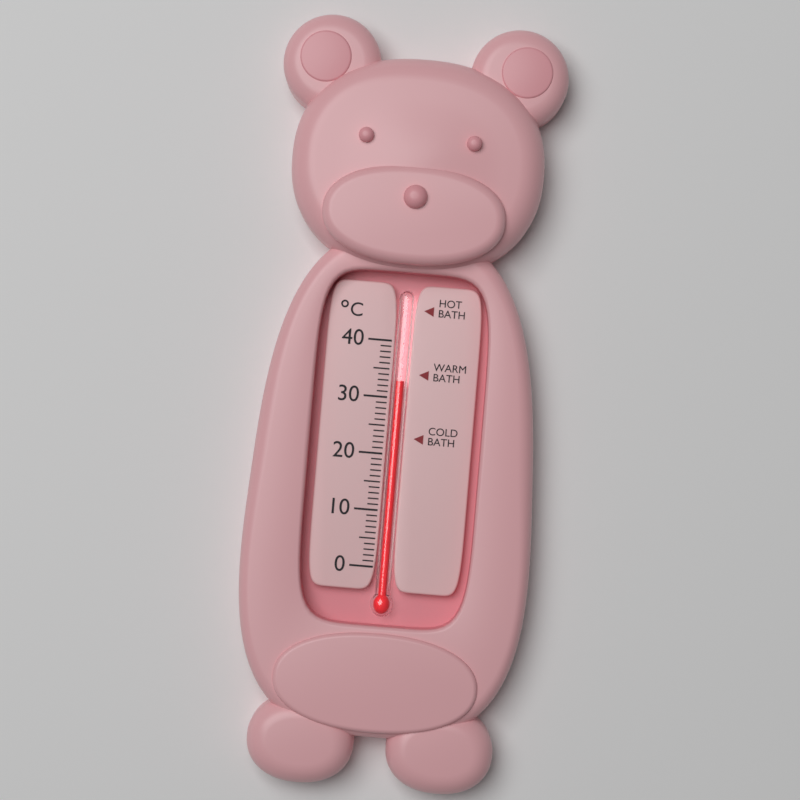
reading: 33 °C
